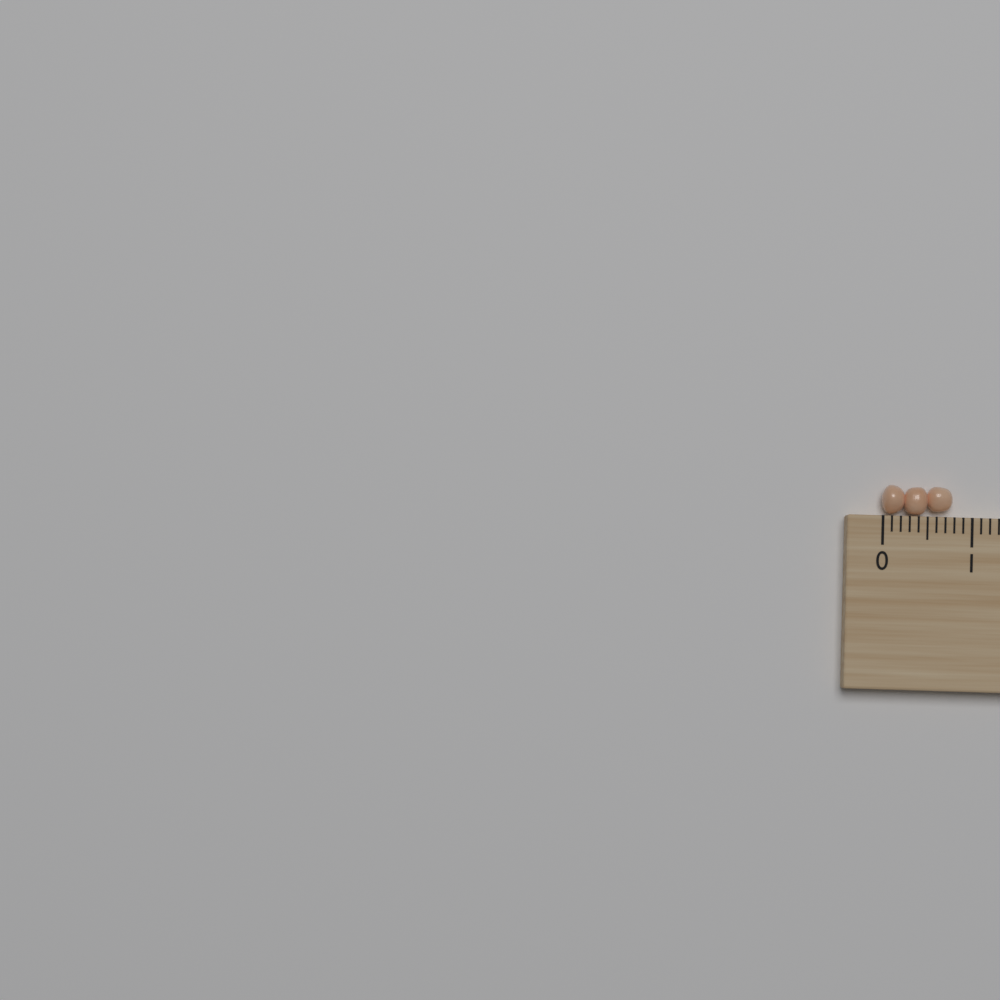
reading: 0.8 (no unit)
